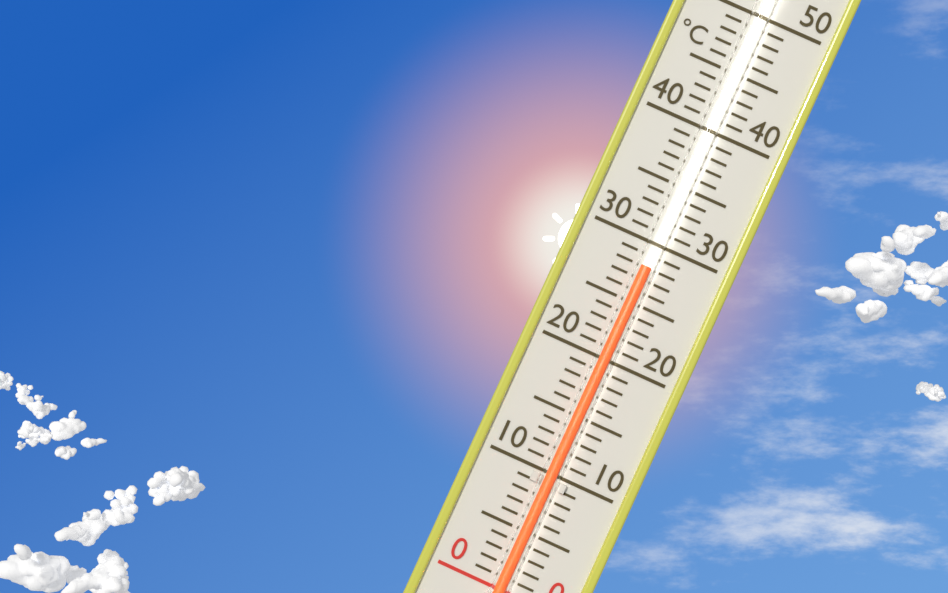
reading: 28 °C
